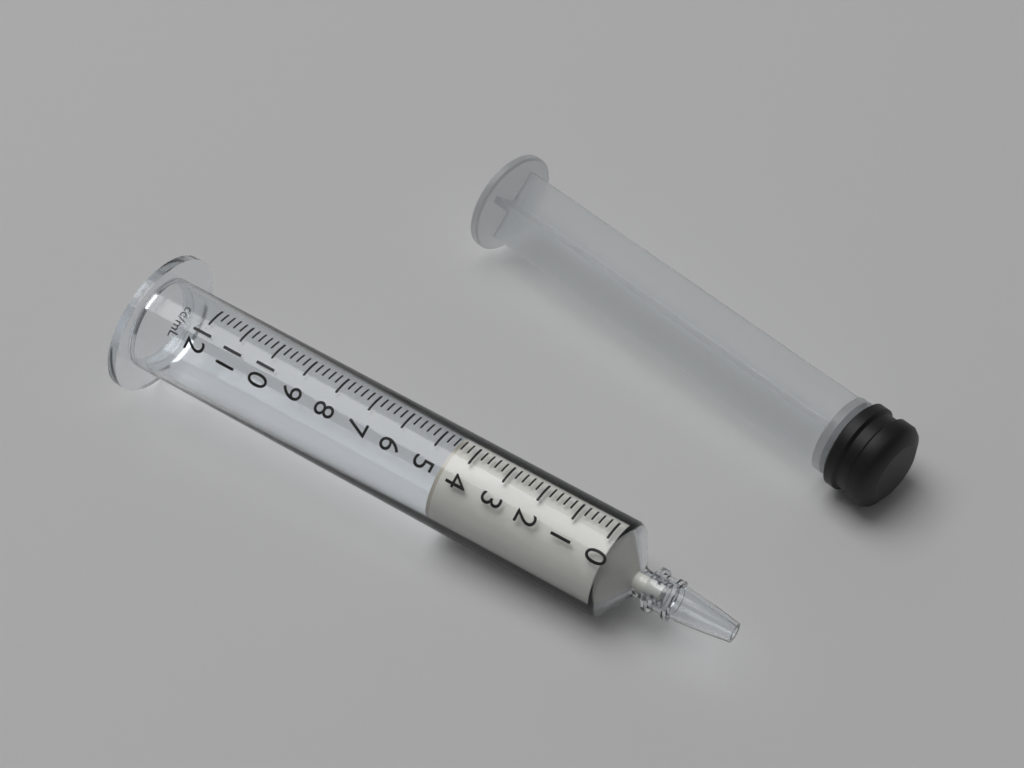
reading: 4.6 ml
